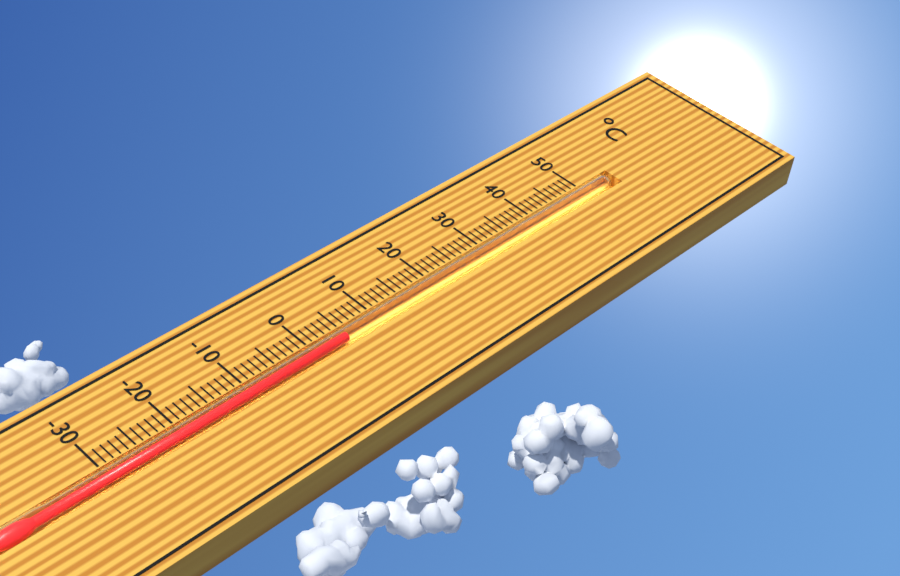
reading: 5 °C
